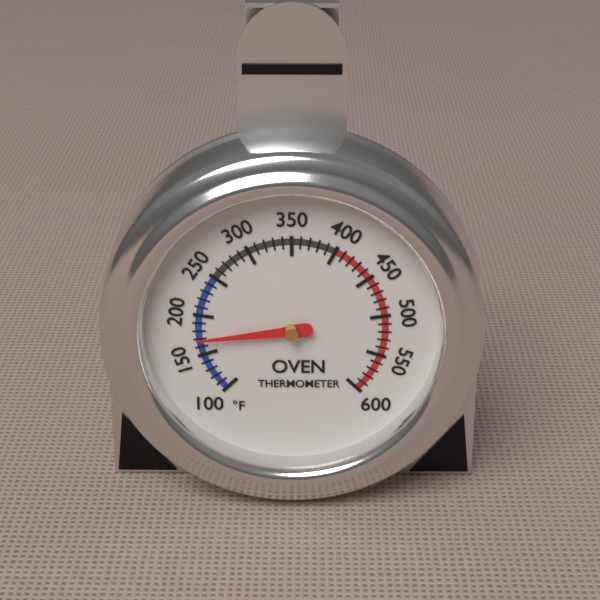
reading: 170 °F
